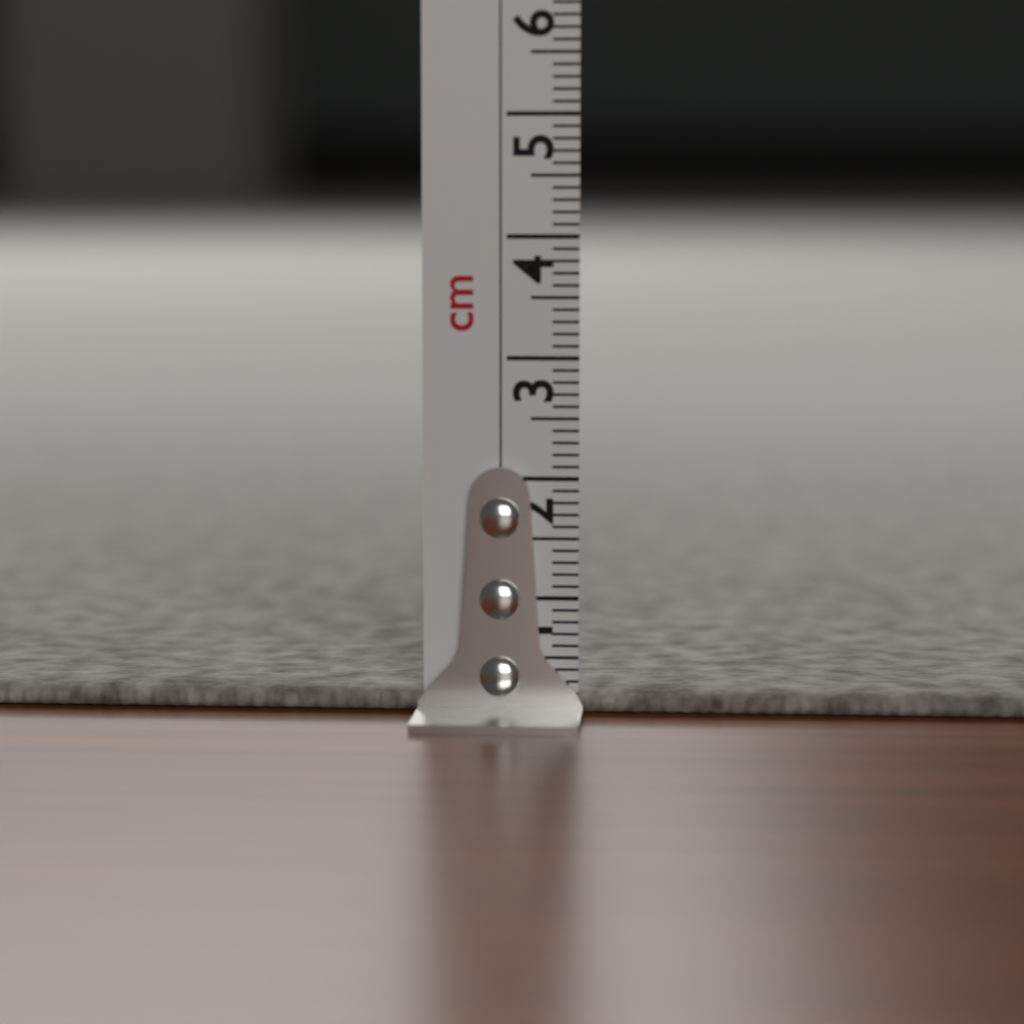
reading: 0.2 cm
